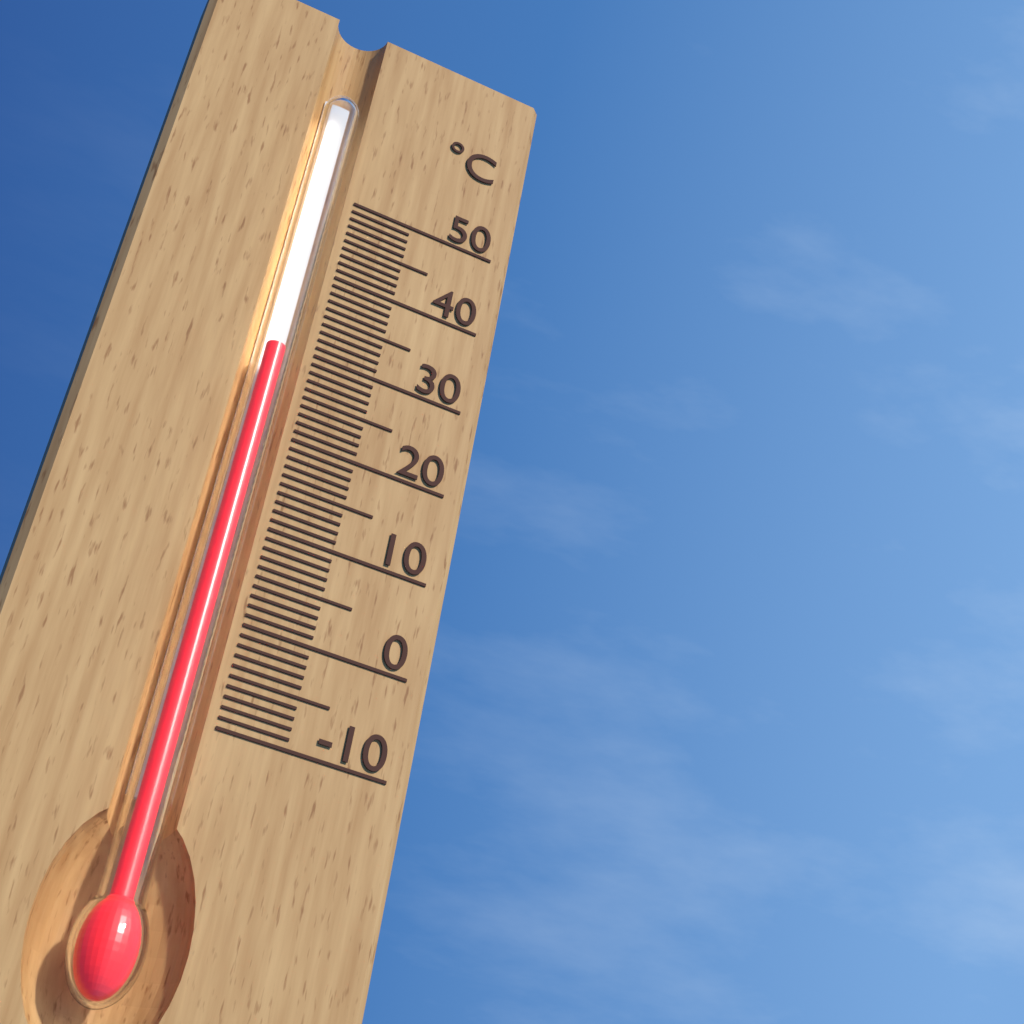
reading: 29 °C
